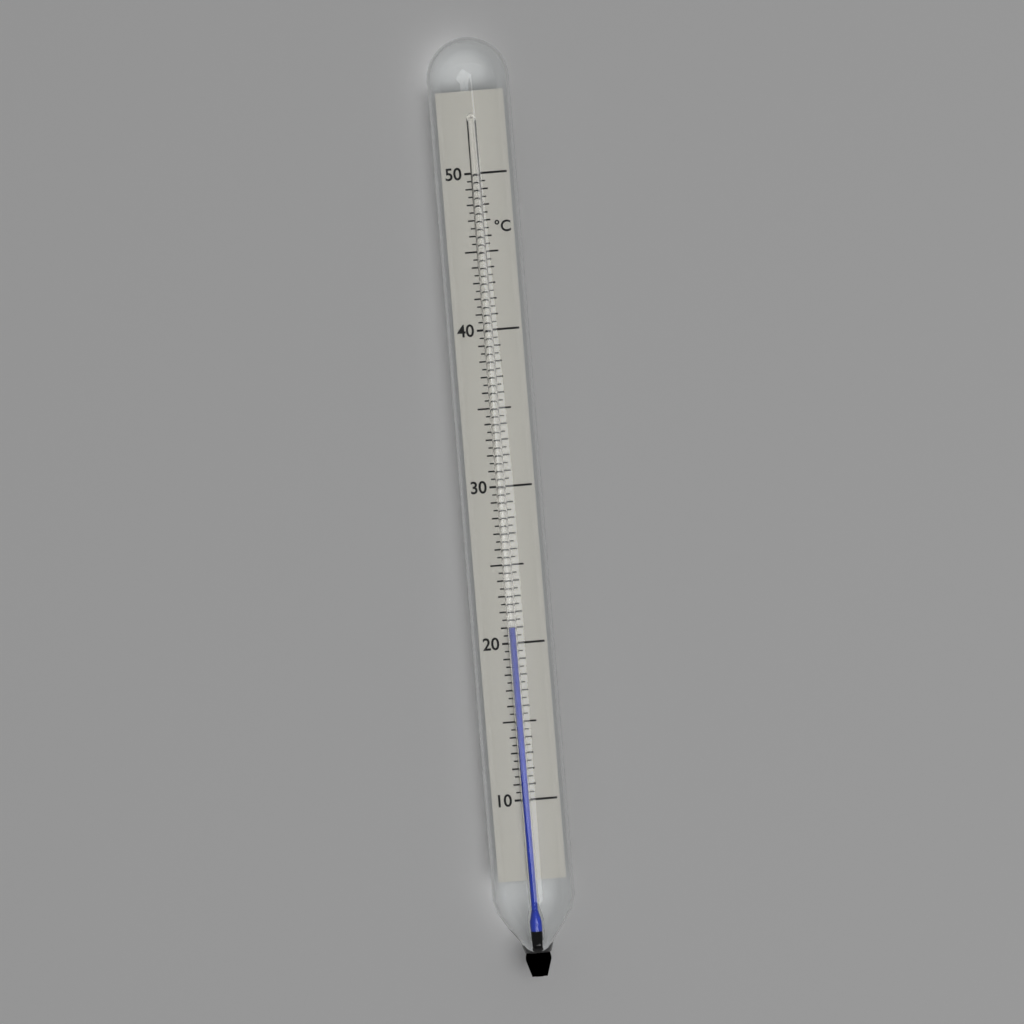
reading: 21.0 °C
